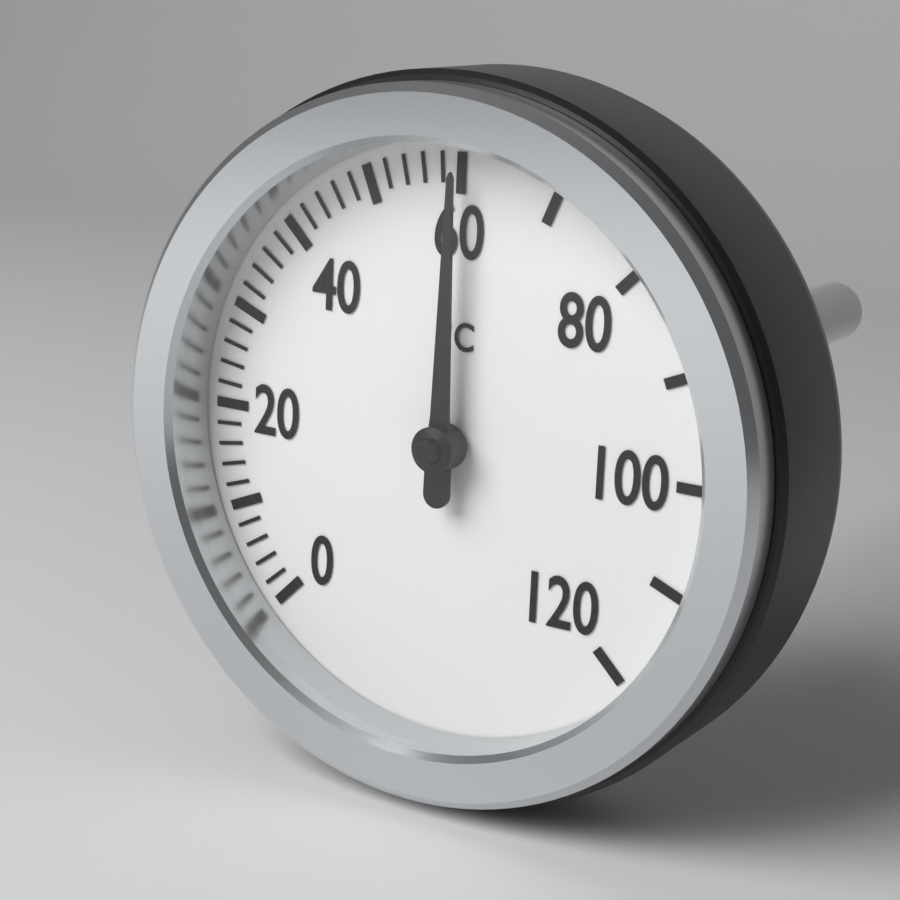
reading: 60 °C
